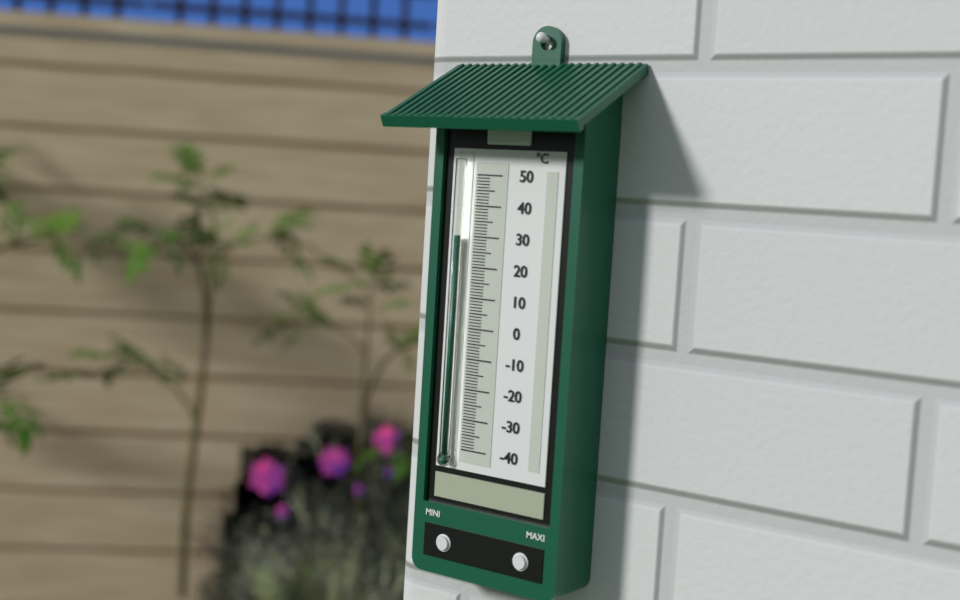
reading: 30 °C
